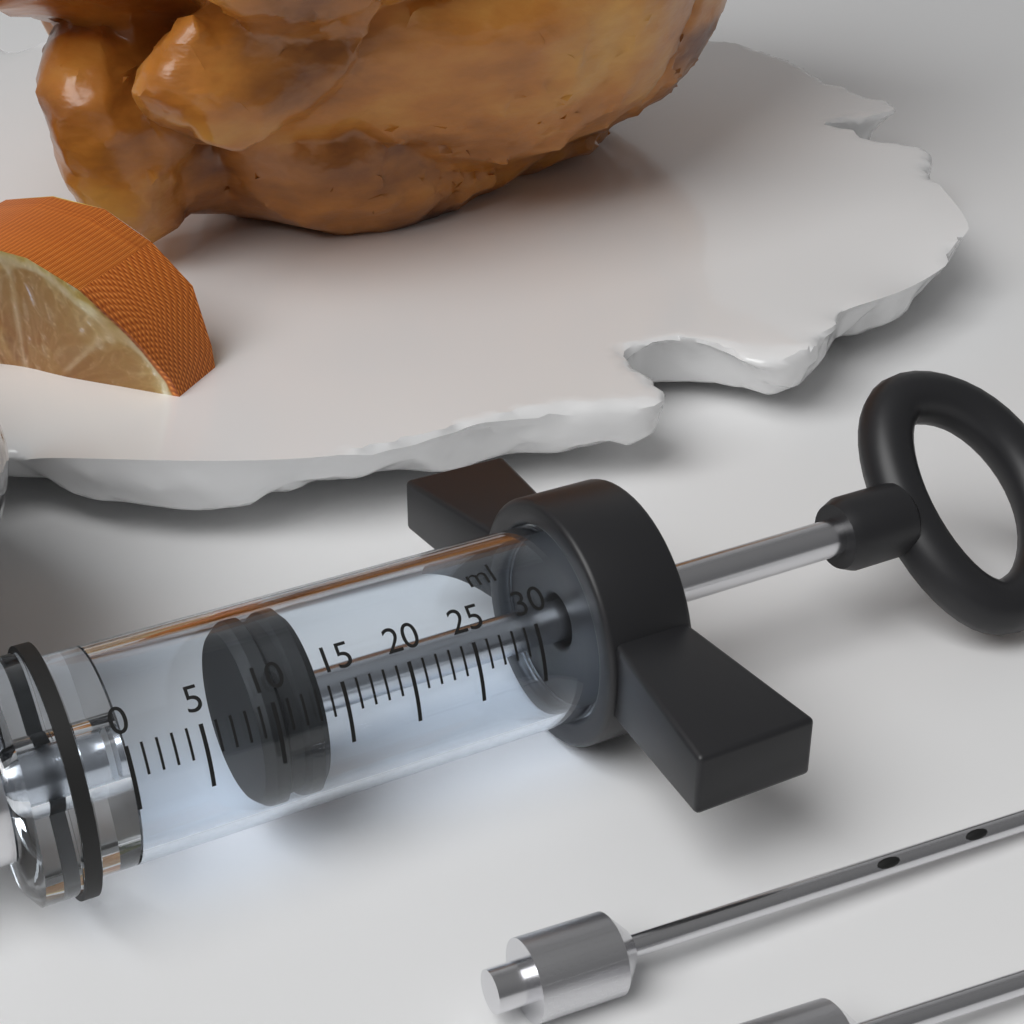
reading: 9 ml
